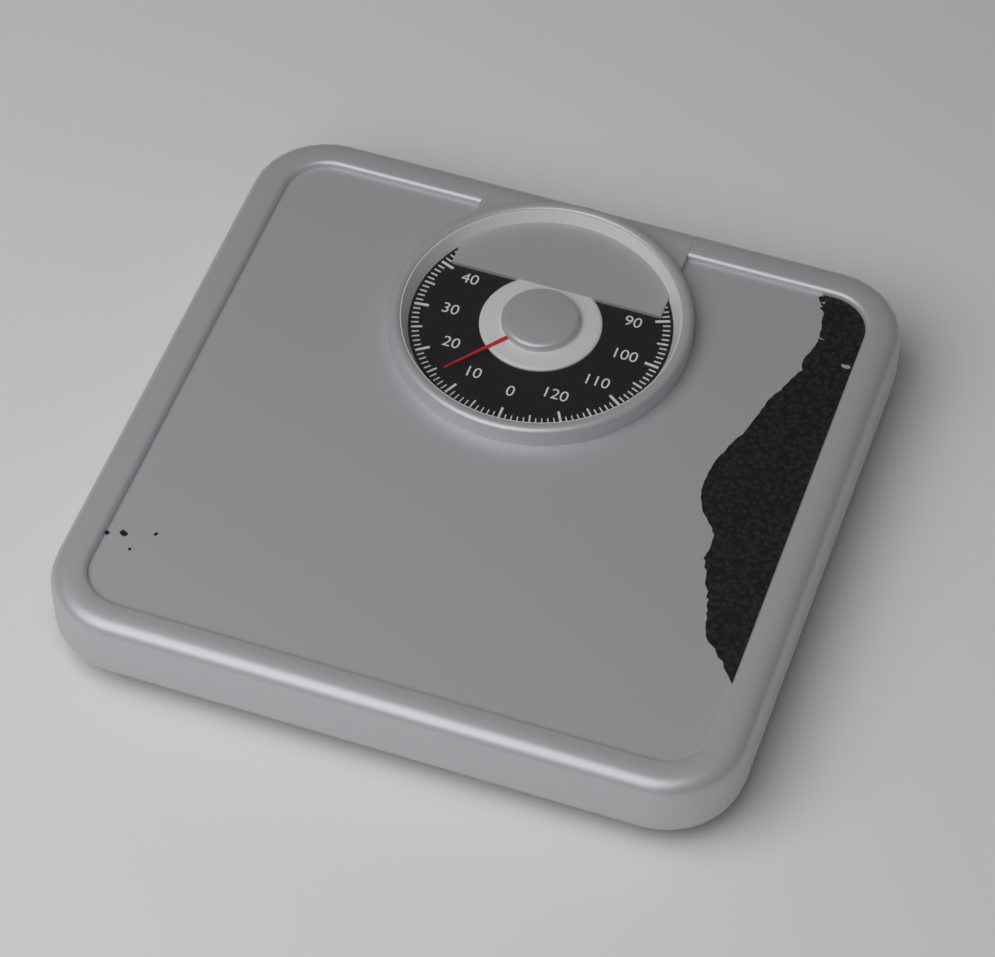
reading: 14 kg
